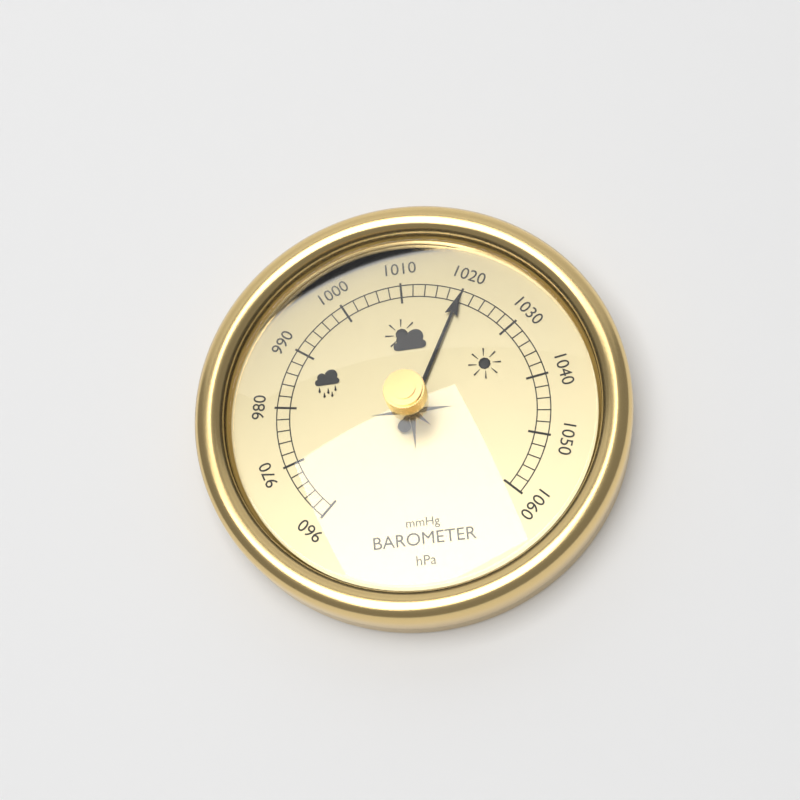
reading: 1020 hPa
